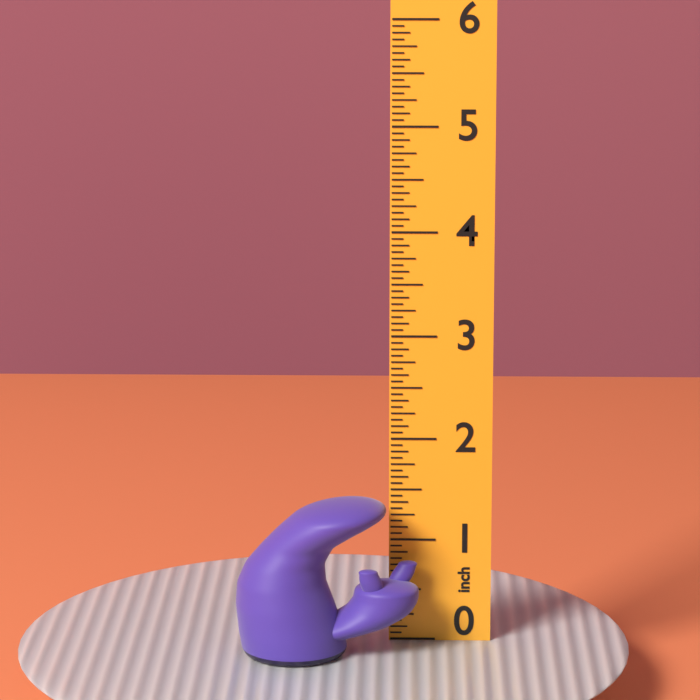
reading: 1.5000 inch
